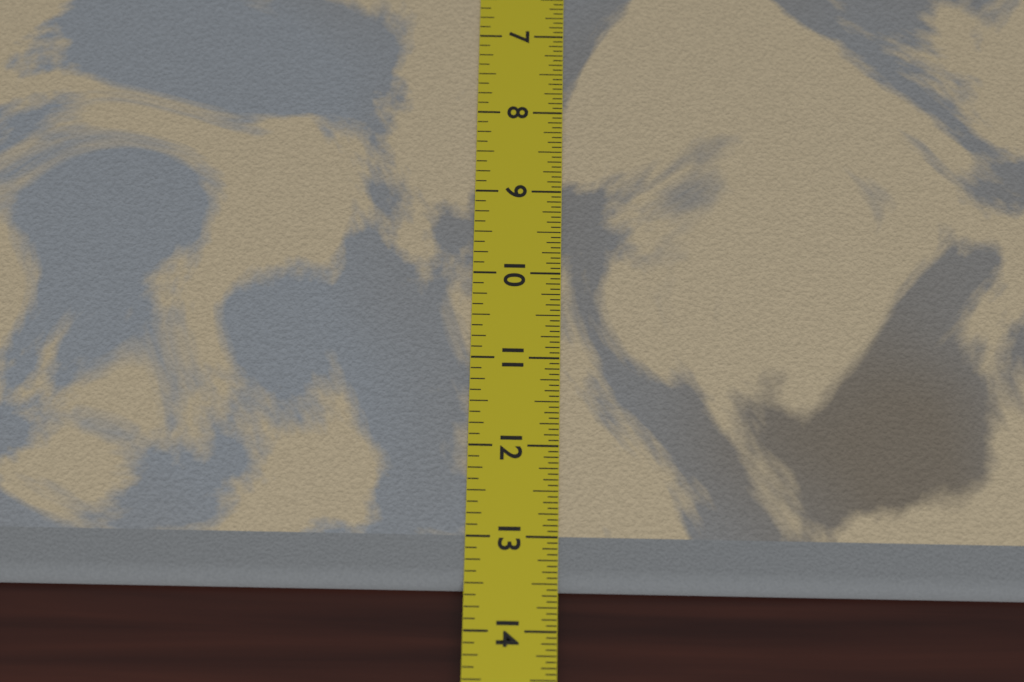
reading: 13.5625 in
